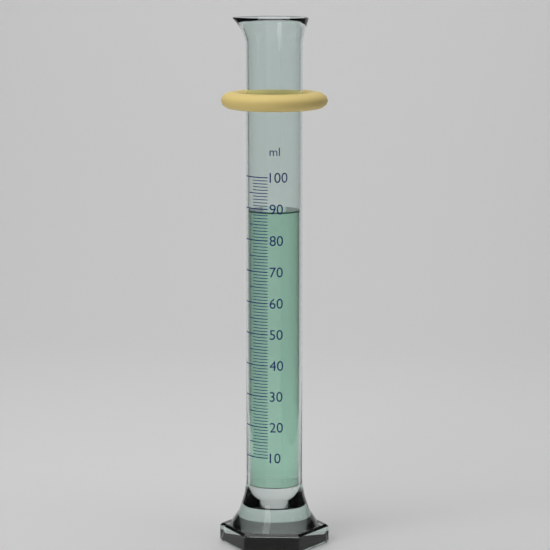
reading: 89 ml
